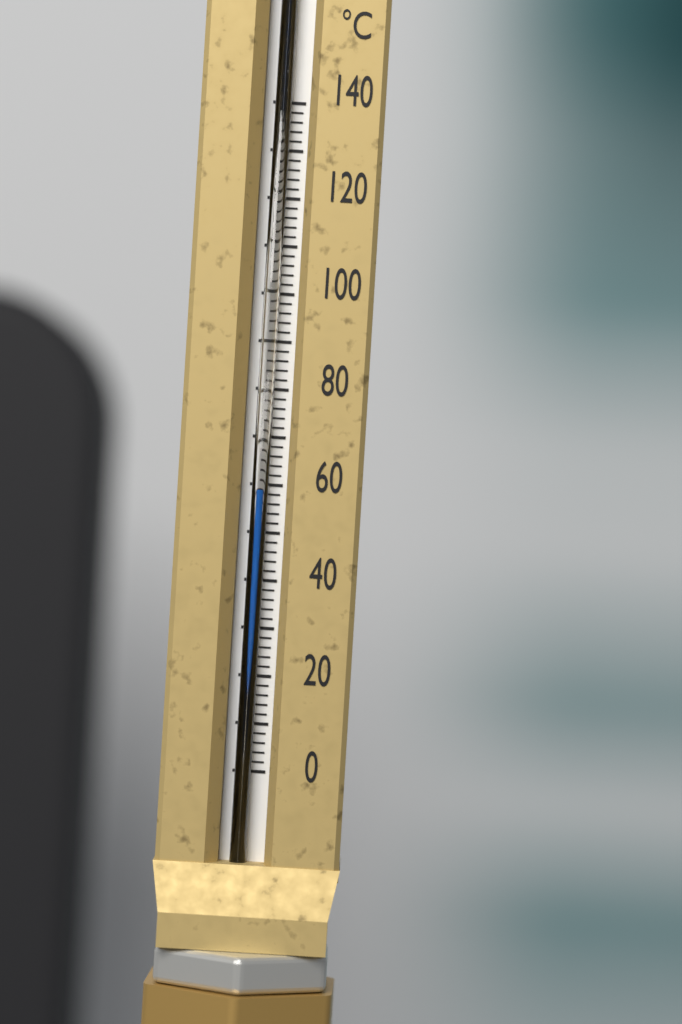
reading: 59 °C
